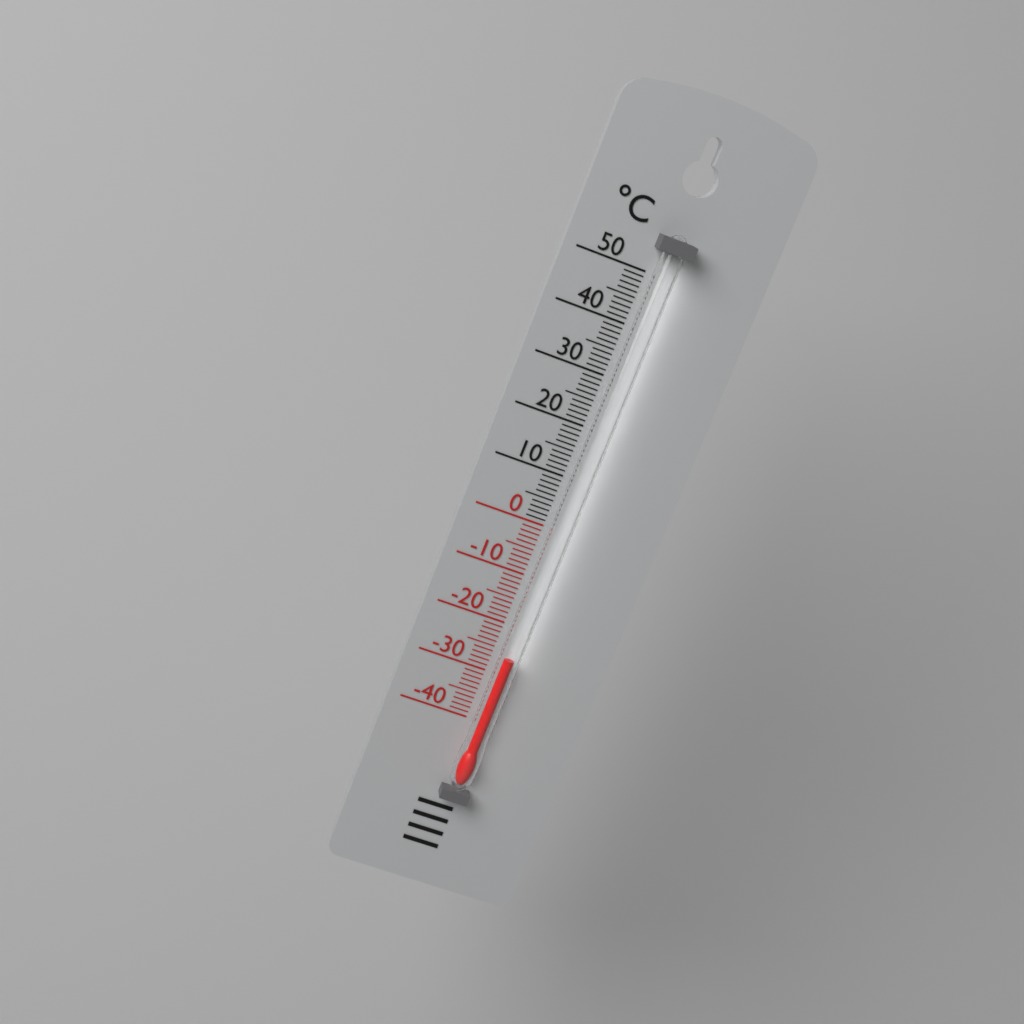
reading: -26 °C
